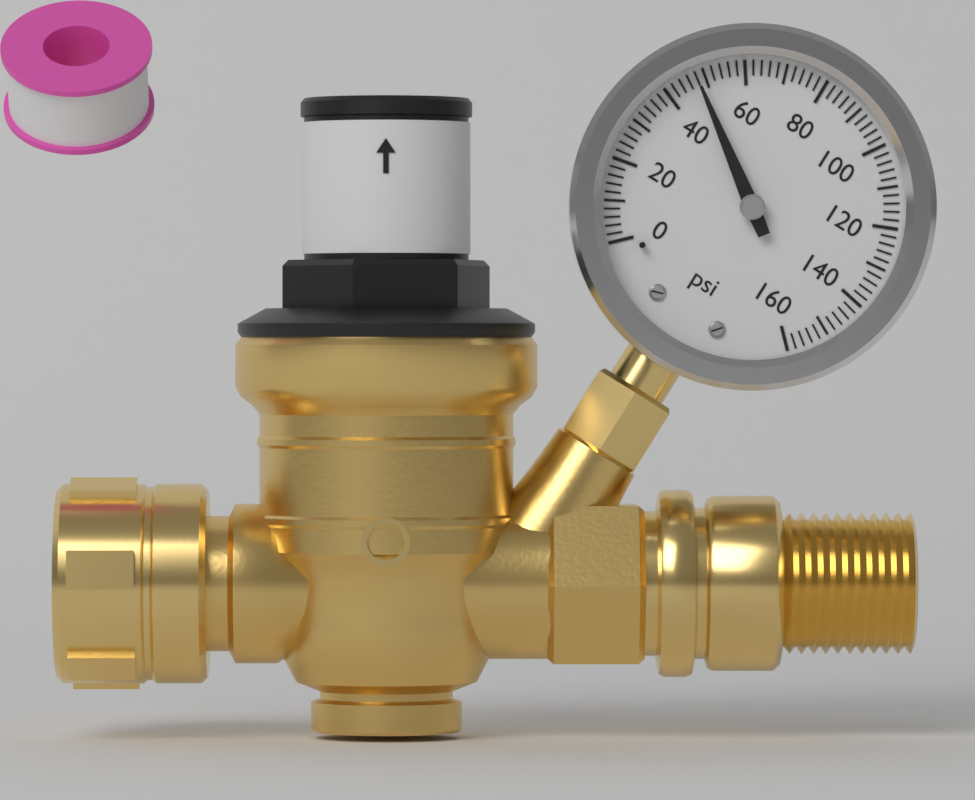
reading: 48 psi
